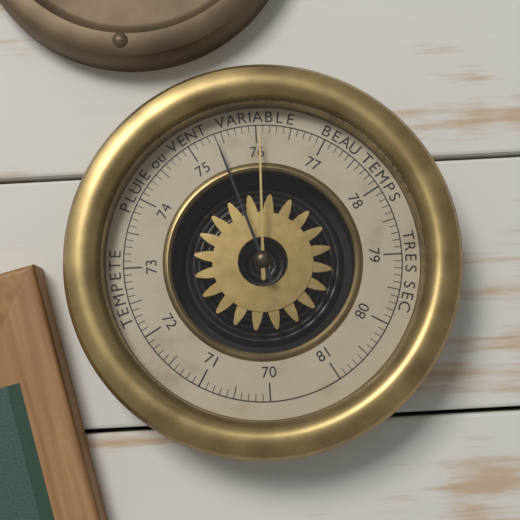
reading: 75.4 (no unit)
